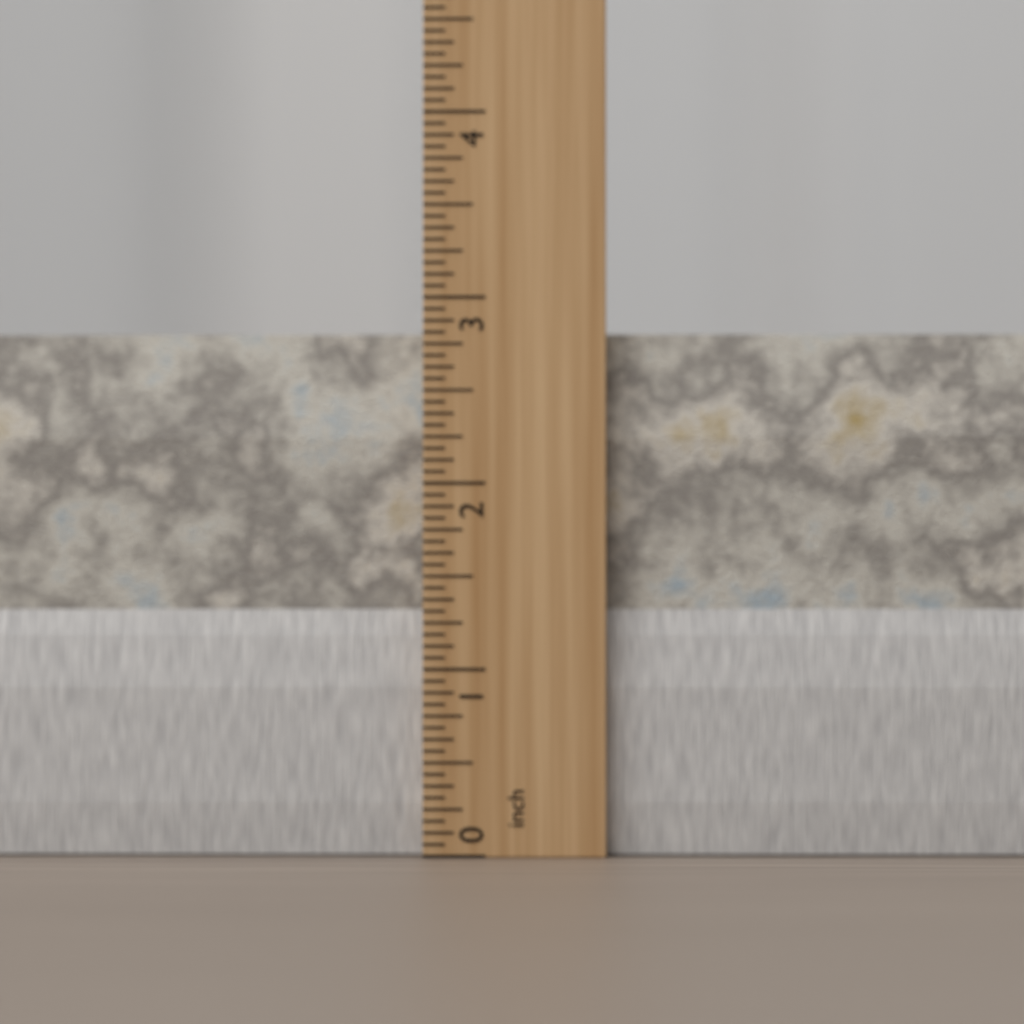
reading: 2.8125 inch
